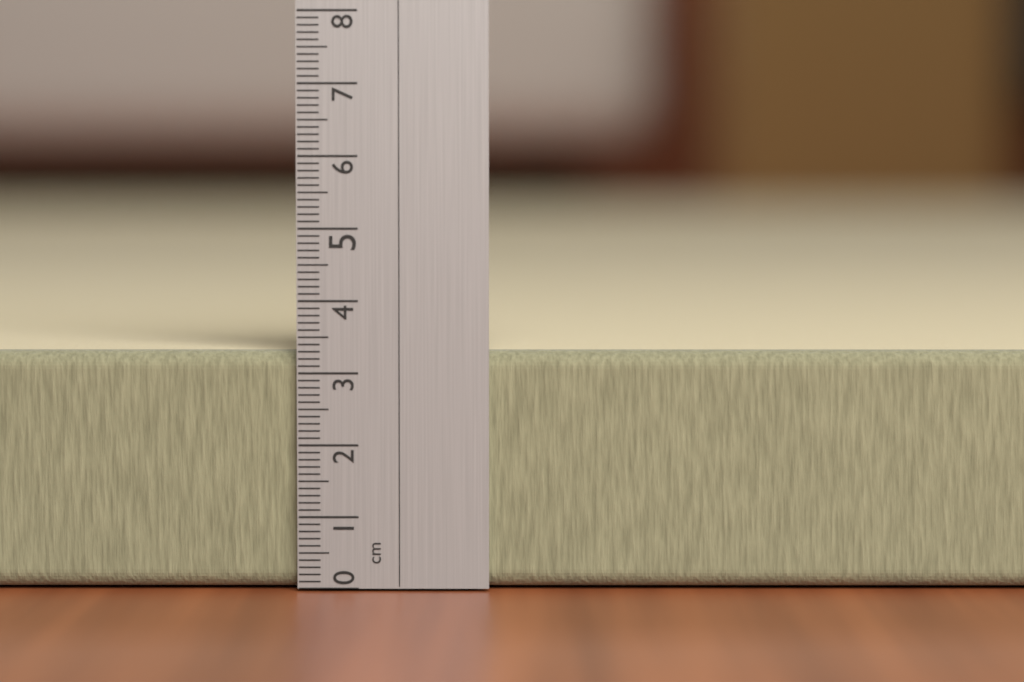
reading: 3.3 cm
